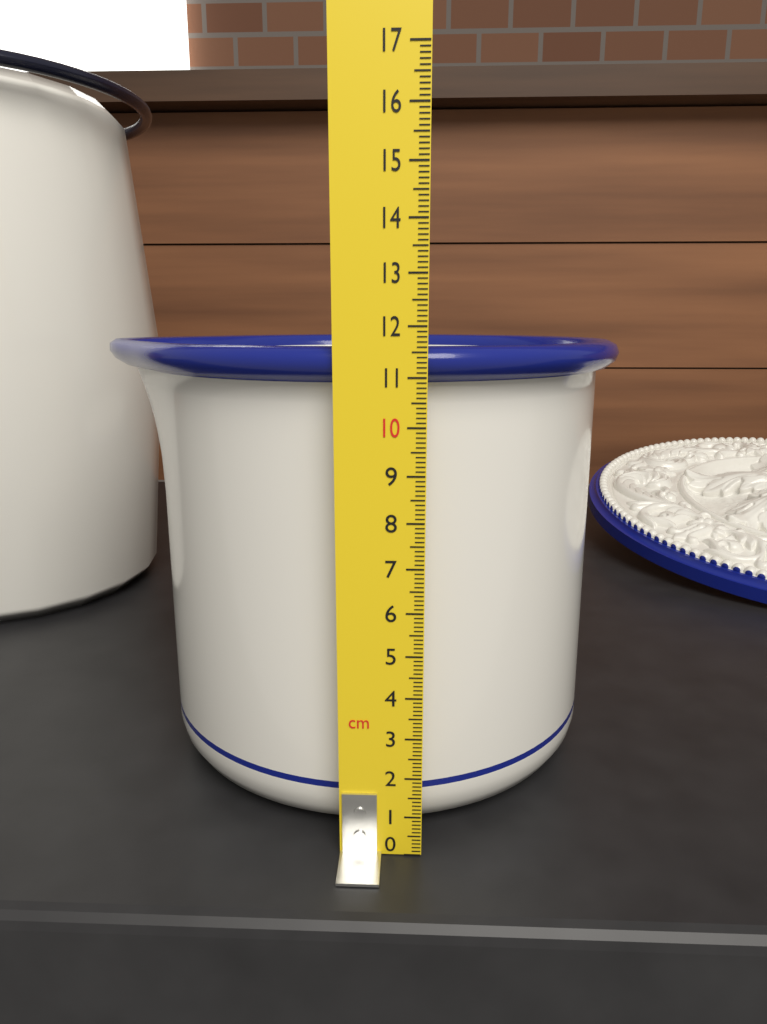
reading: 11.6 cm
